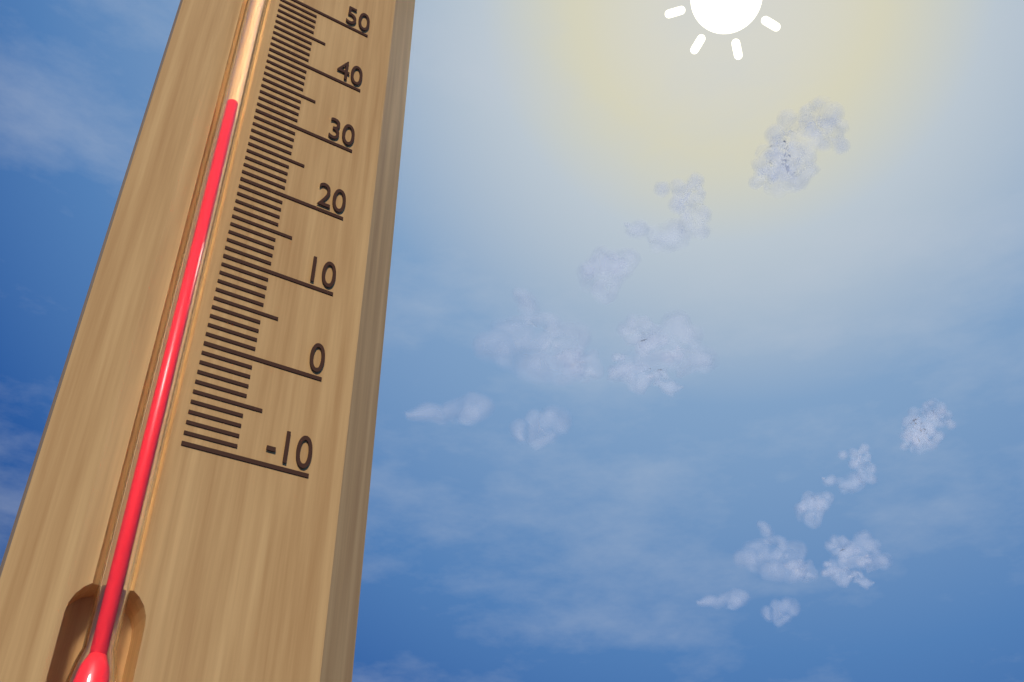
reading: 29 (no unit)
